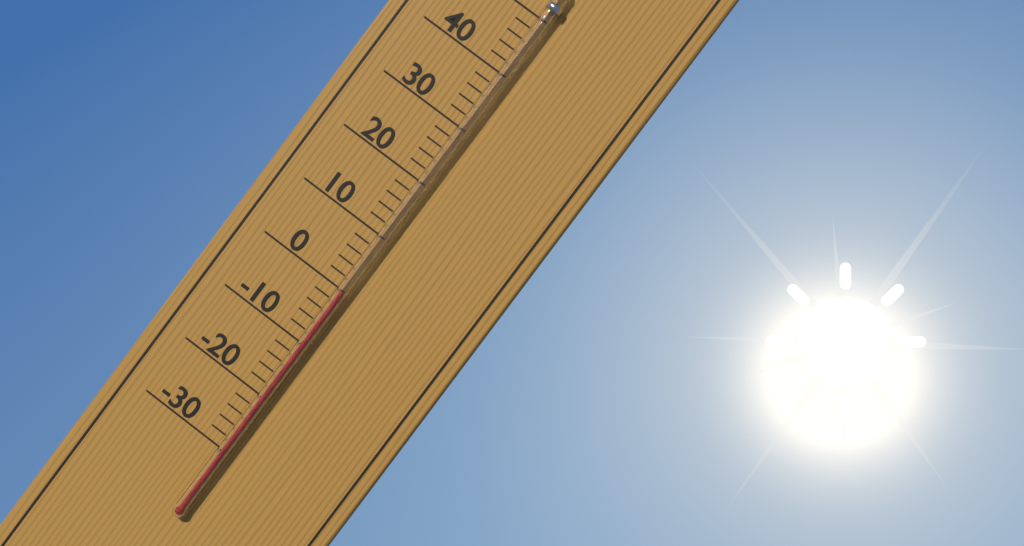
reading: 0 °C
